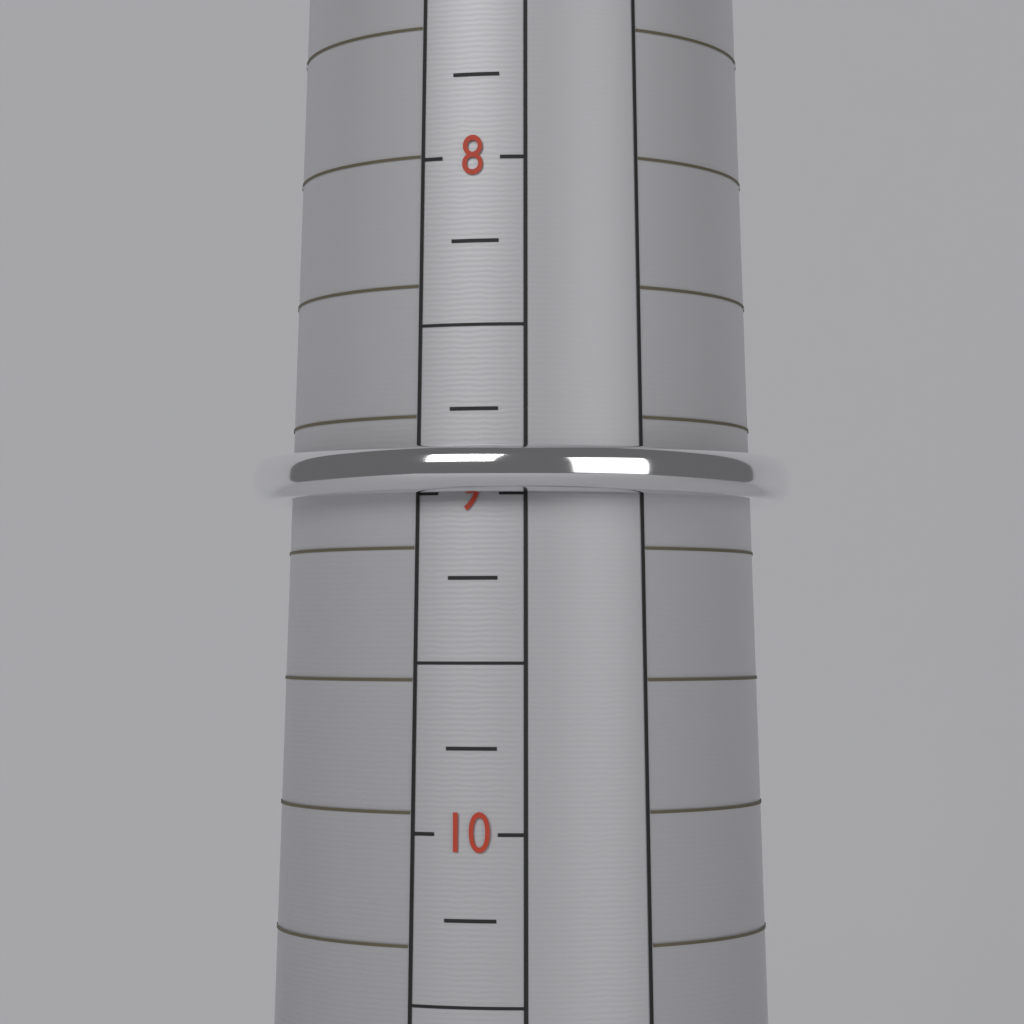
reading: 9.00 (no unit)
